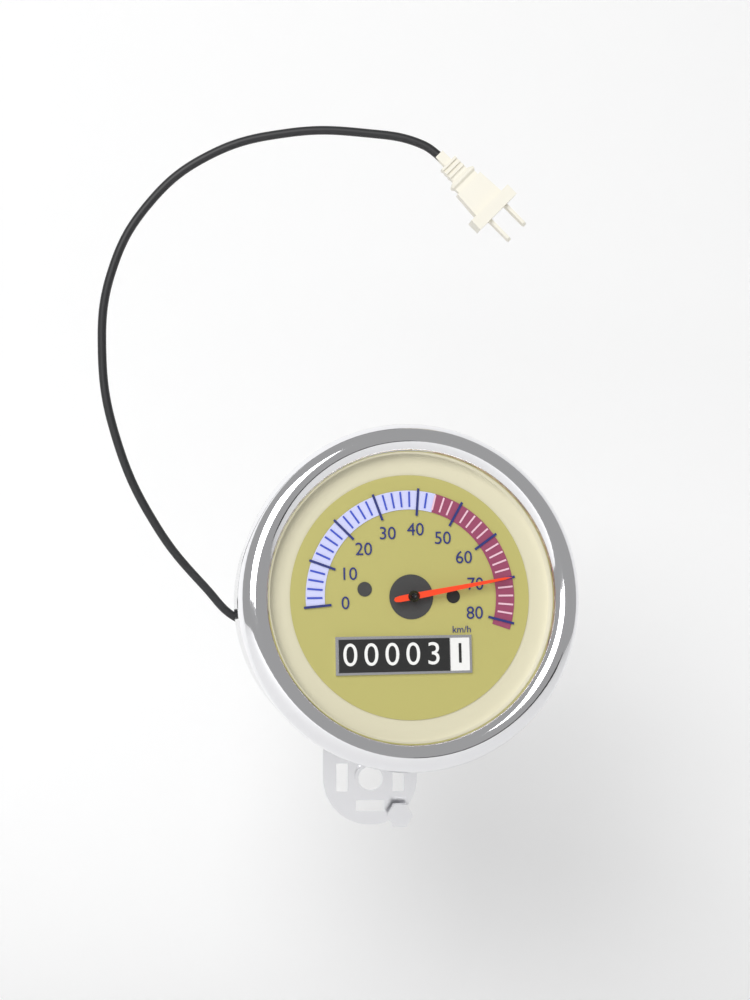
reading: 70 km/h
